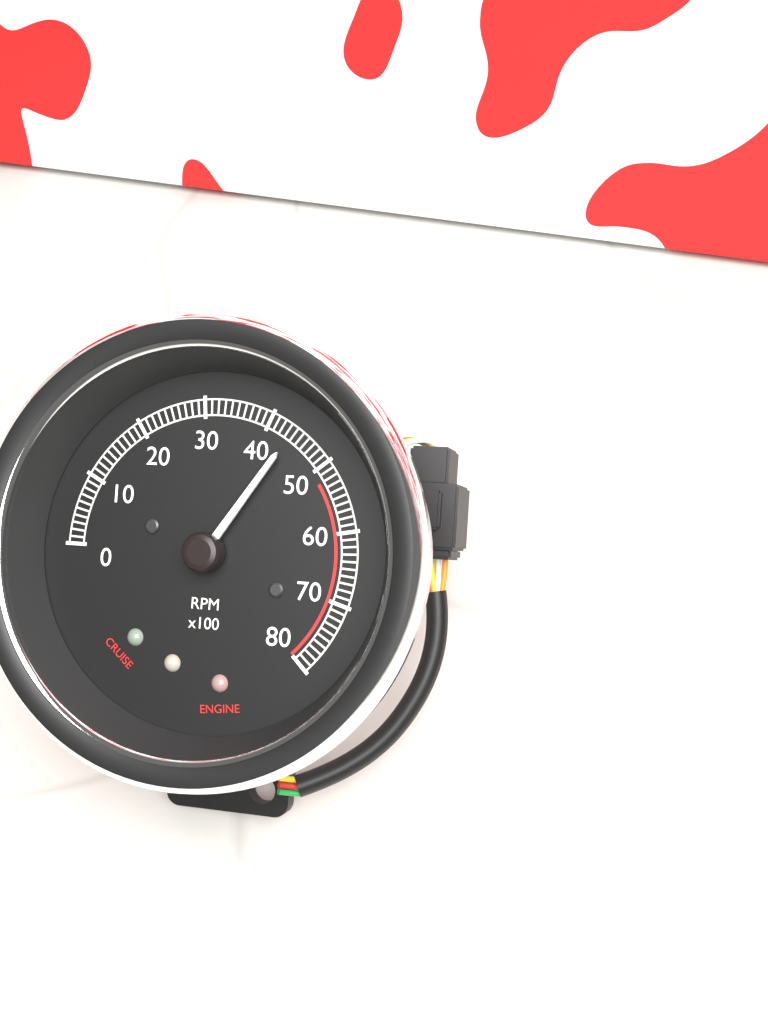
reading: 4400 RPM
